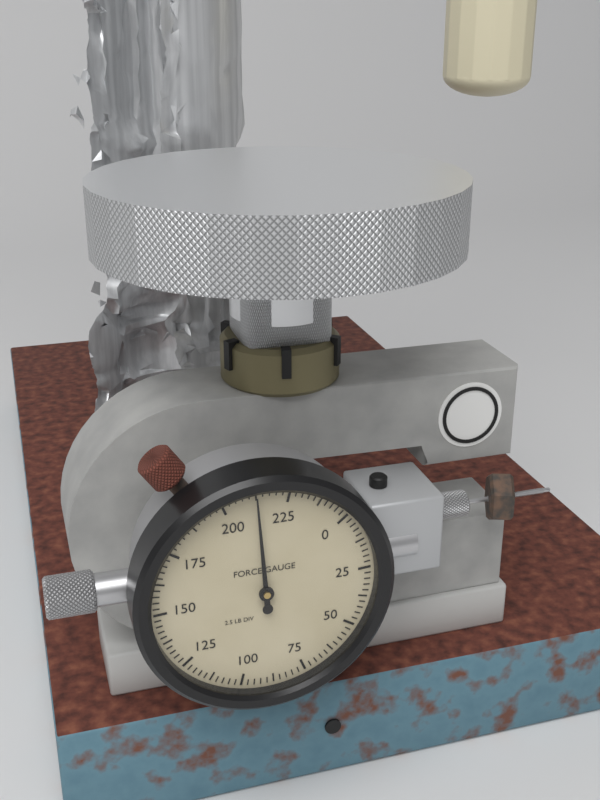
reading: 212.5 lb
